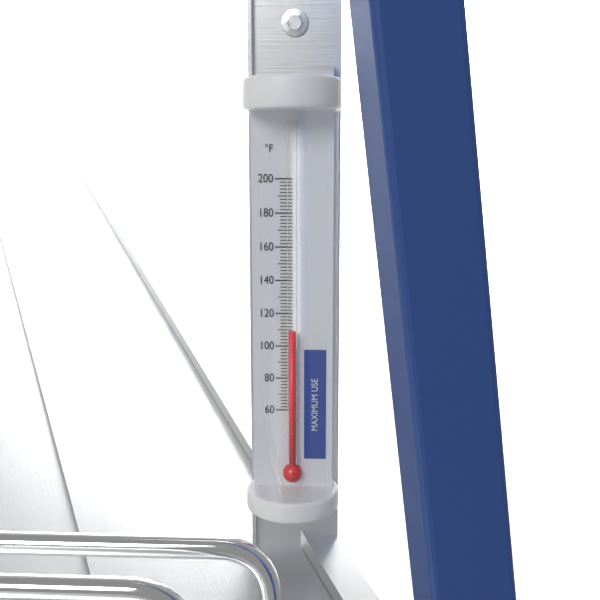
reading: 110 °F
